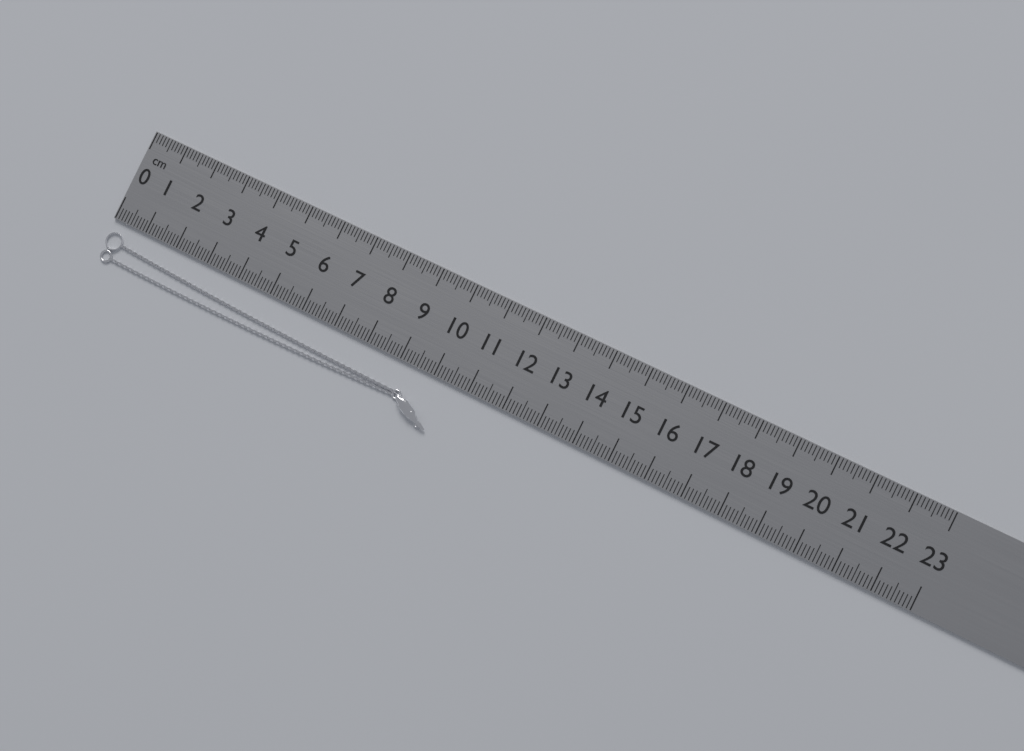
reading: 10.4 cm
